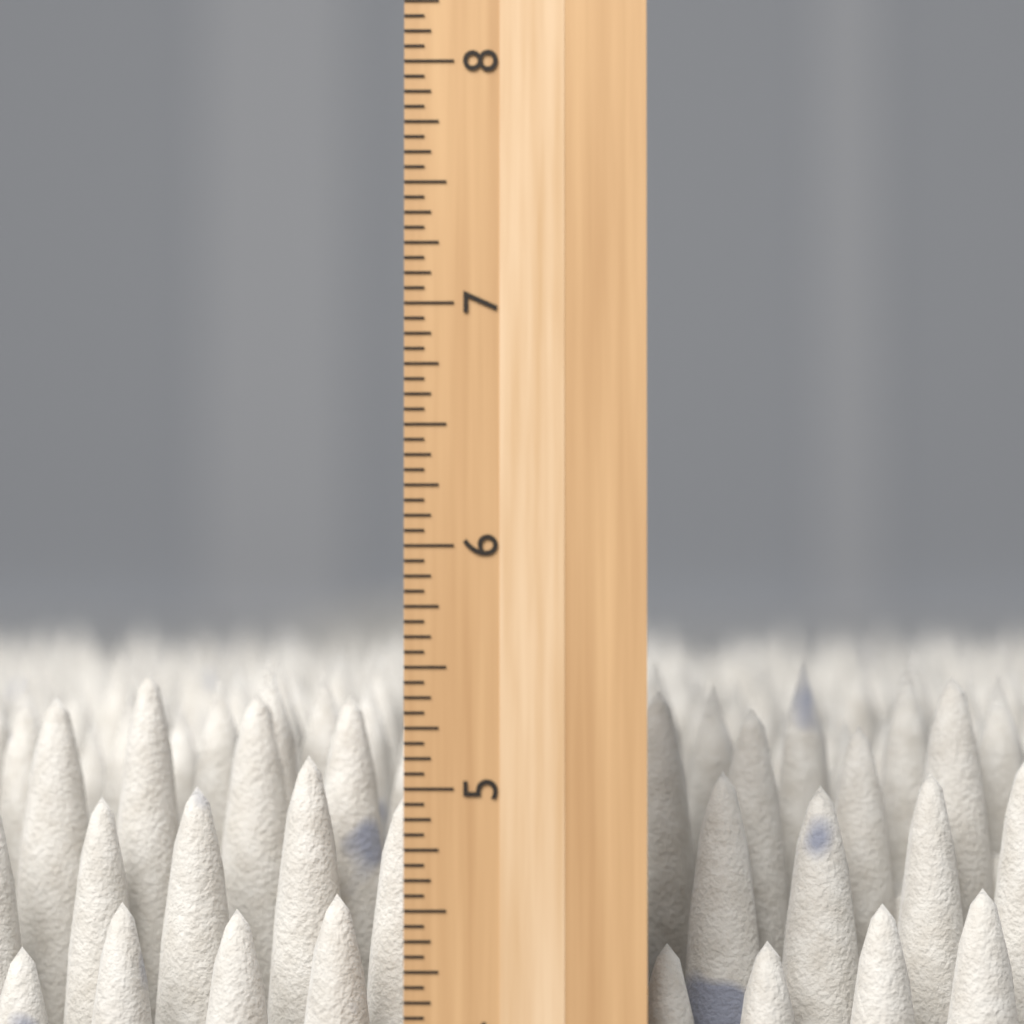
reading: 5.5000 inch
